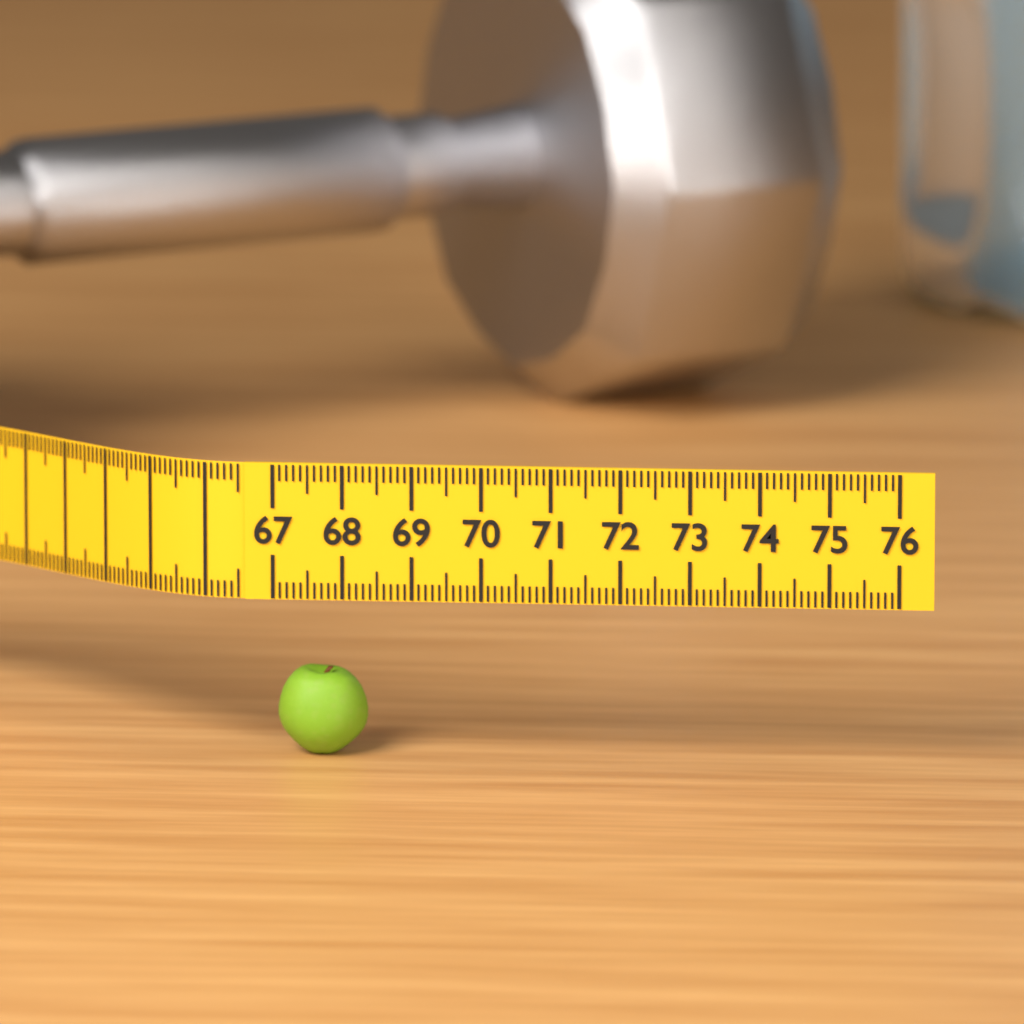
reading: 68.3 (no unit)
